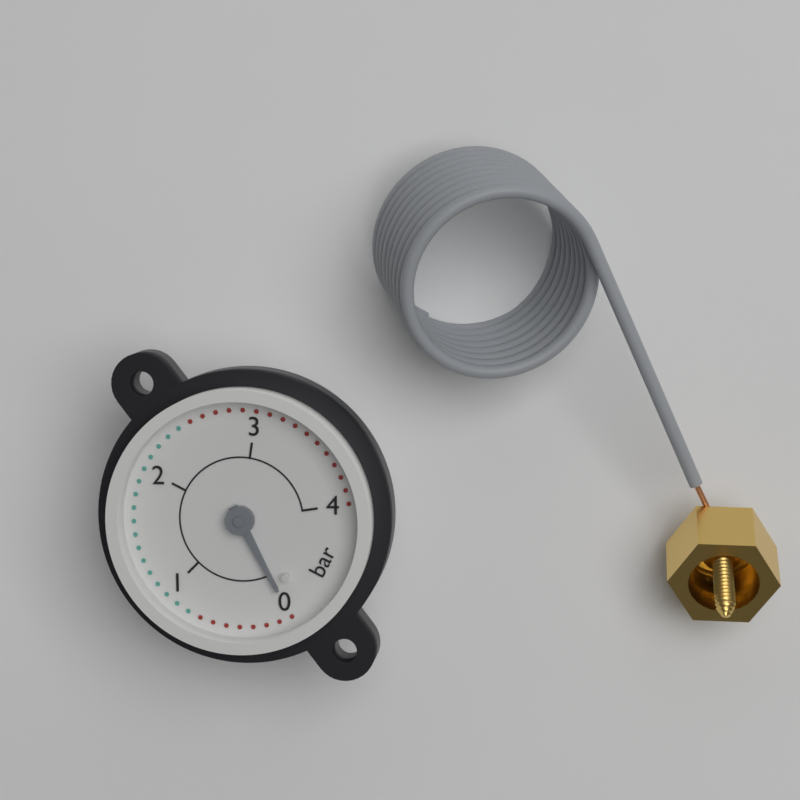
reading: 0.0 bar
